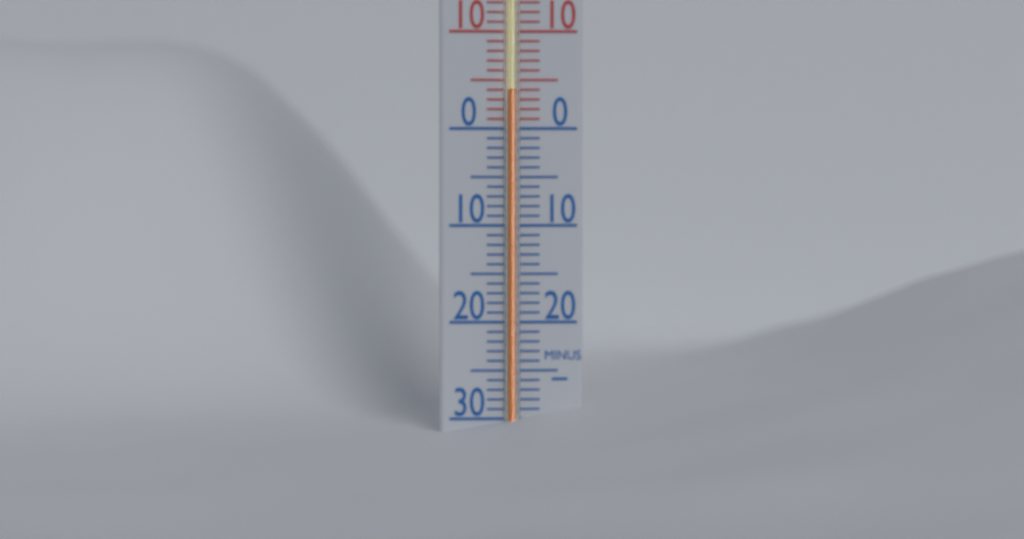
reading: 4 °C
